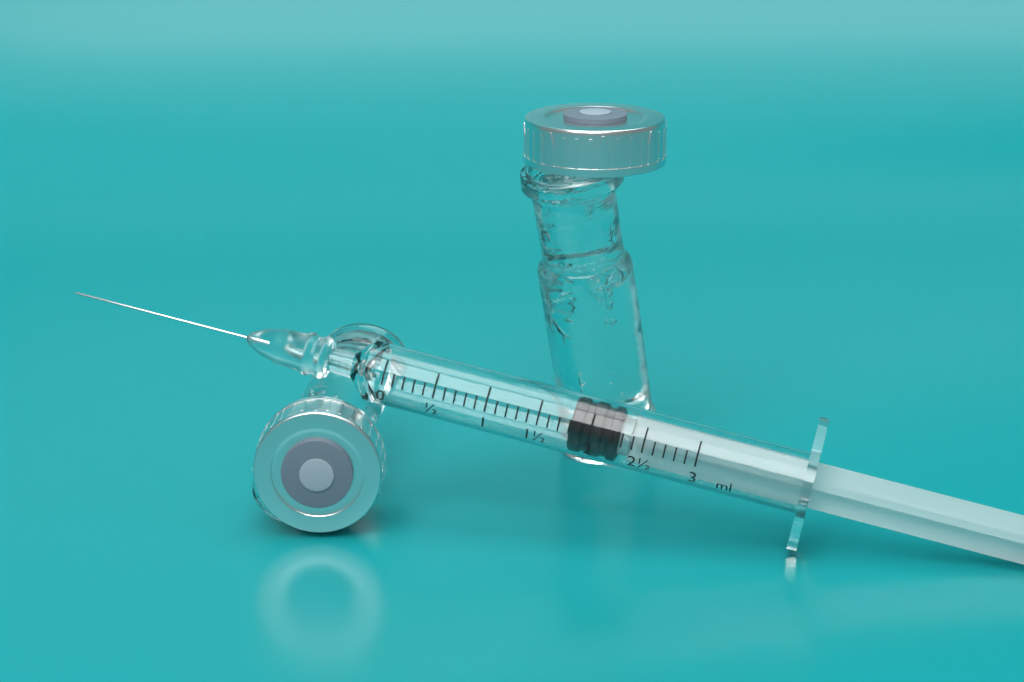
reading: 1.8 ml
